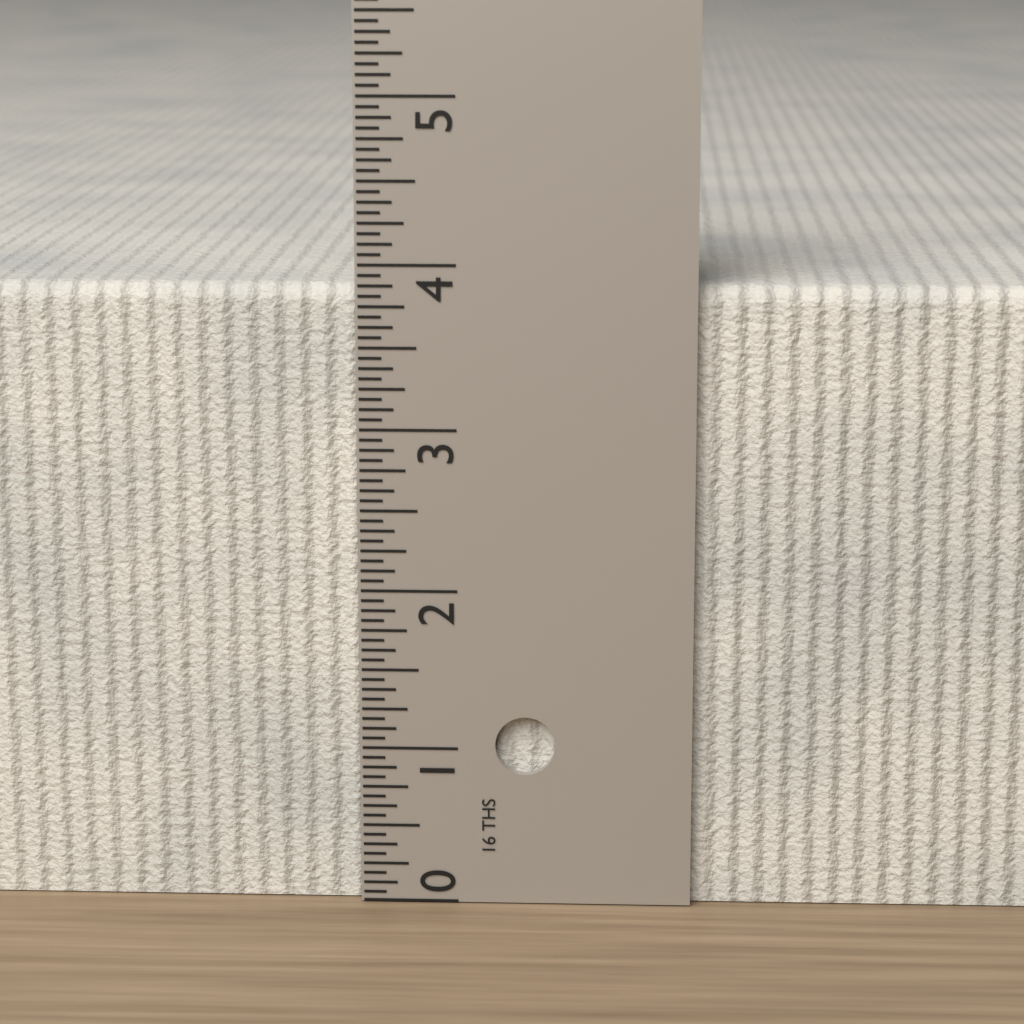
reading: 3.8750 in
